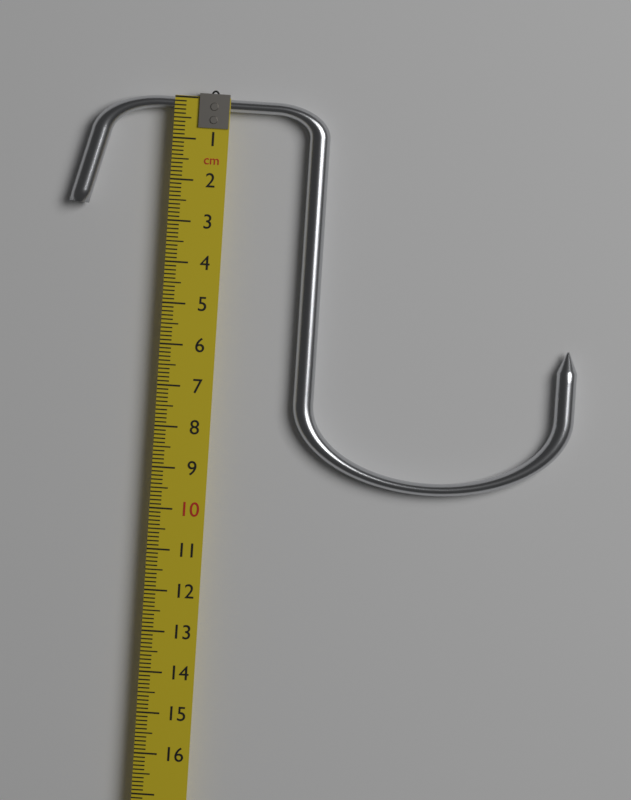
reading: 9.3 cm
